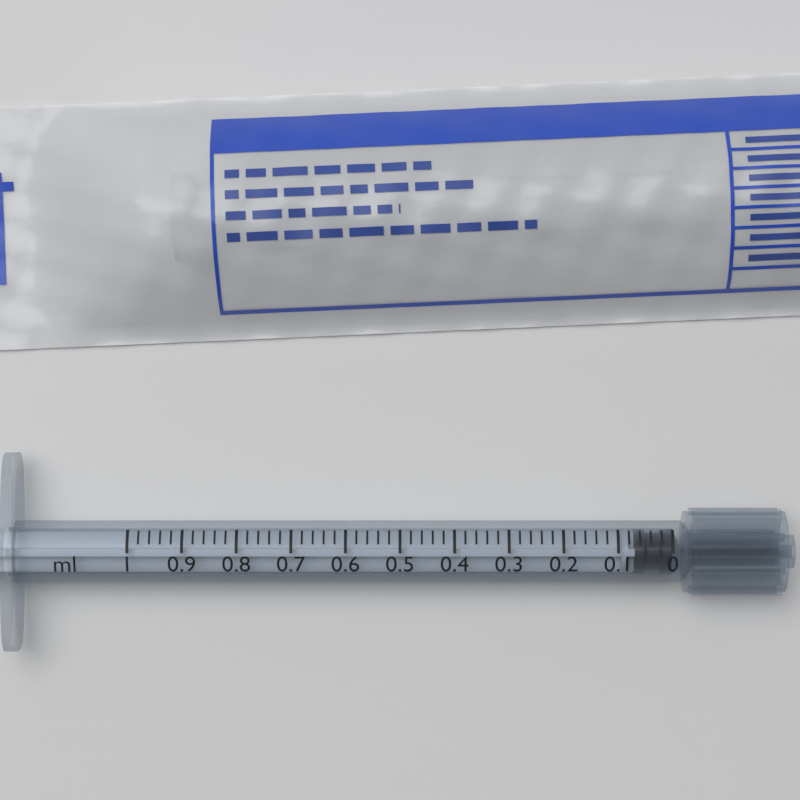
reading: 0.00 ml
